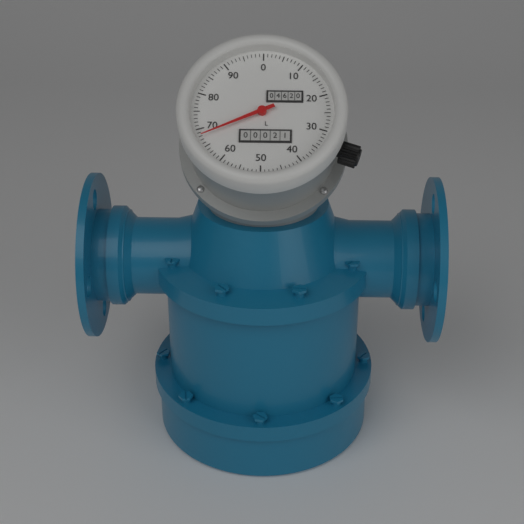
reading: 68 L
